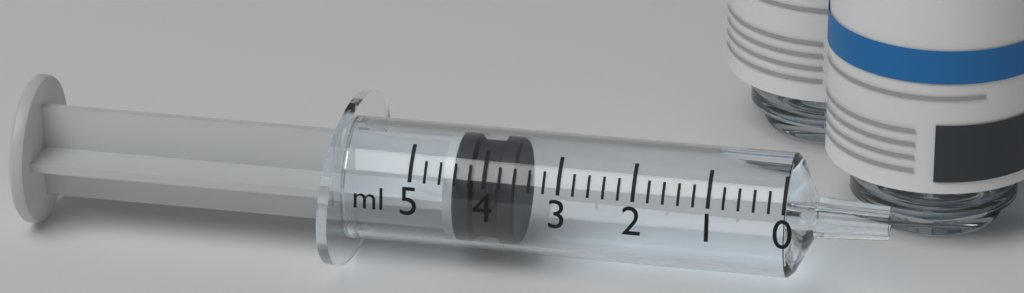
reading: 3.6 ml
